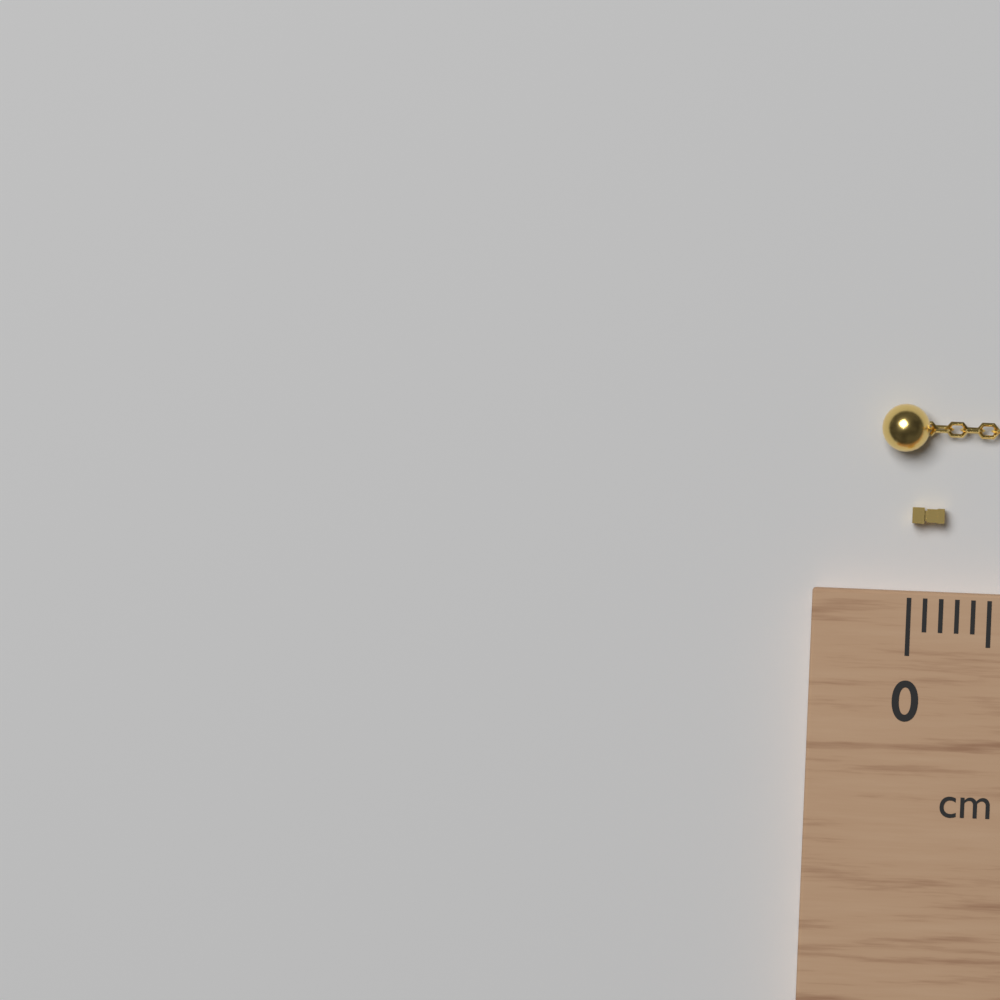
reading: 0.2 cm
